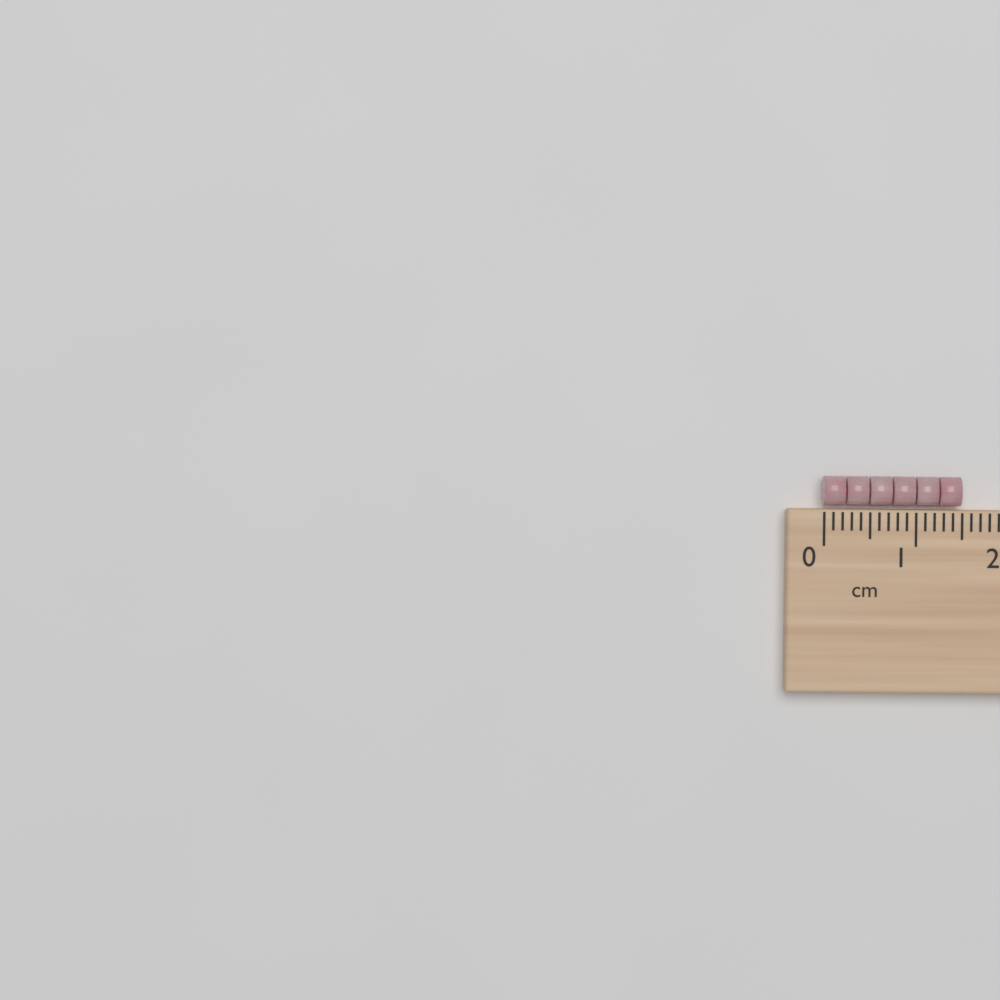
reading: 1.5 cm
